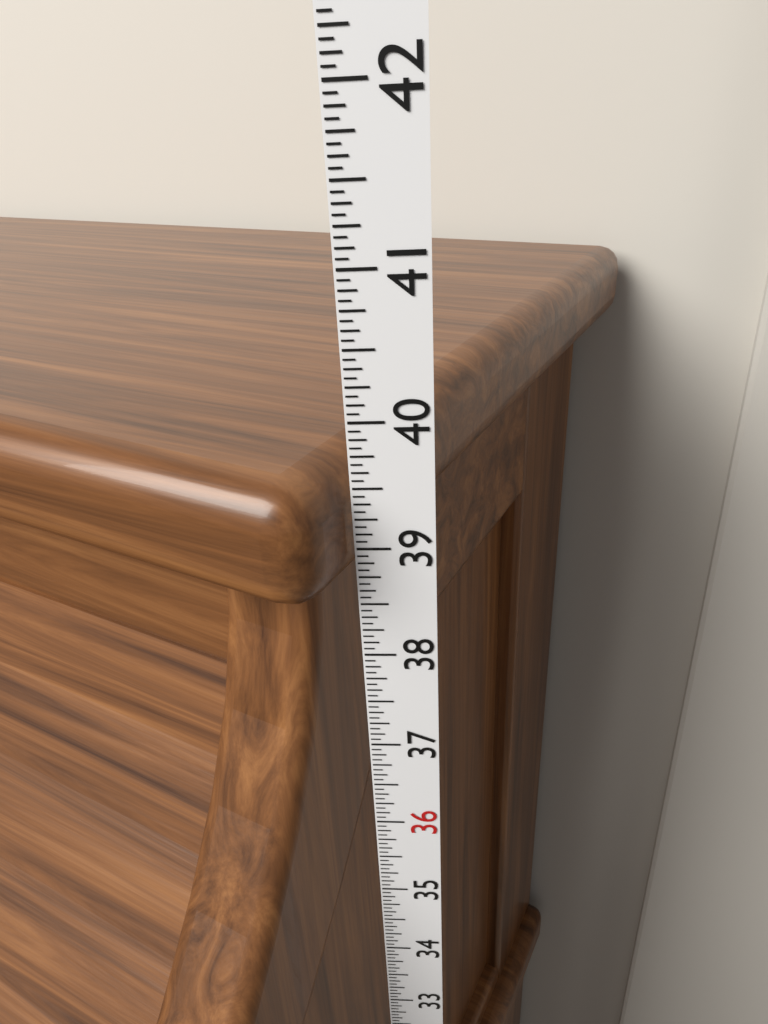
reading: 39.6875 in
